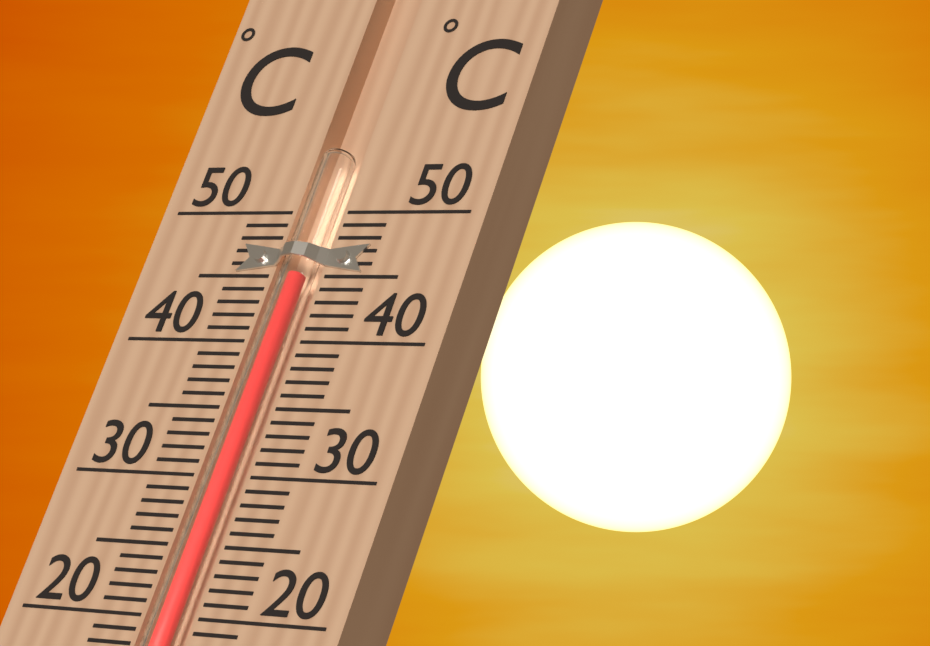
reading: 45 °C
